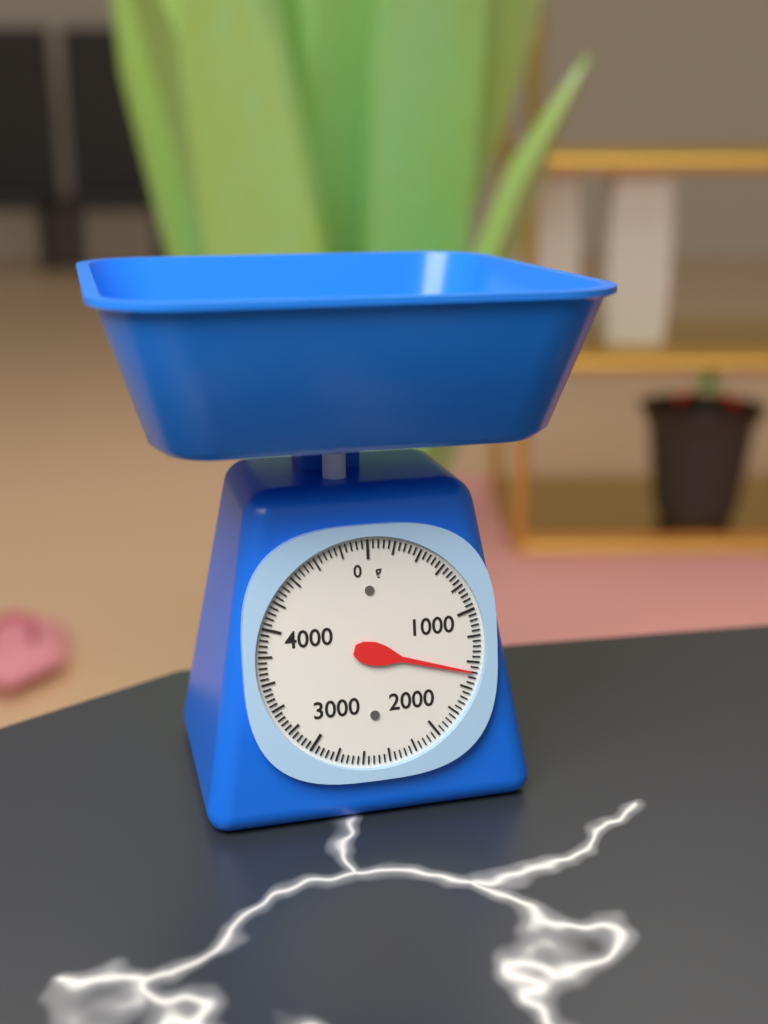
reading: 1480 g
